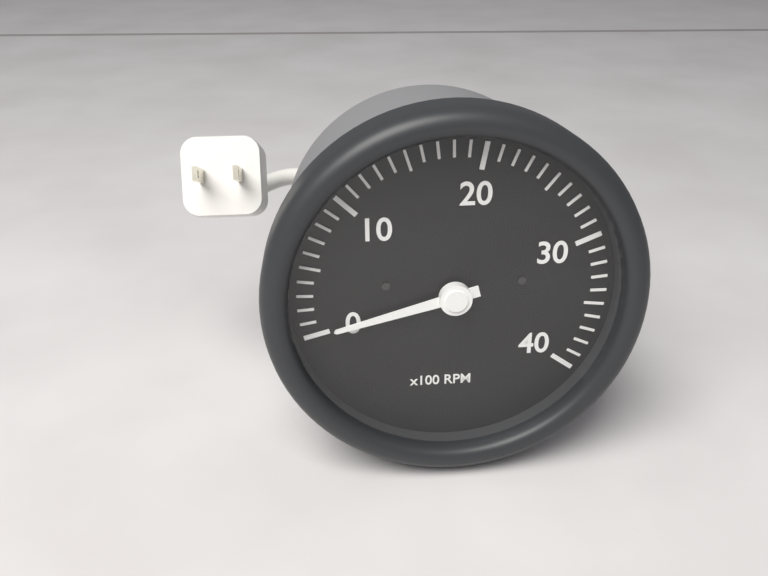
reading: 0 RPM
